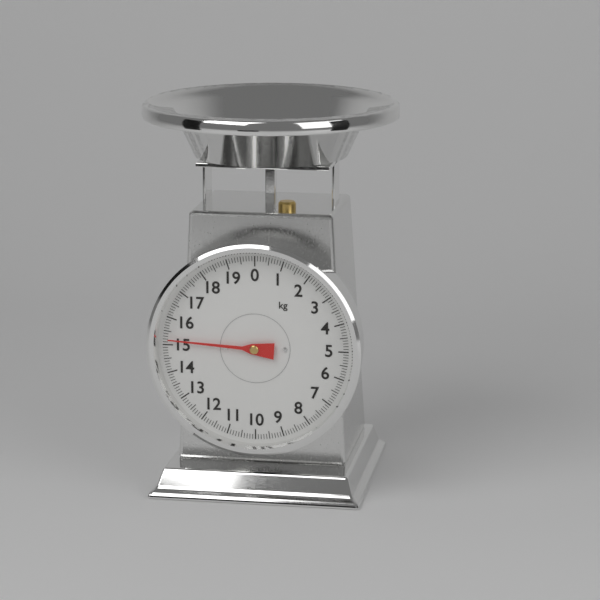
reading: 15.2 kg
